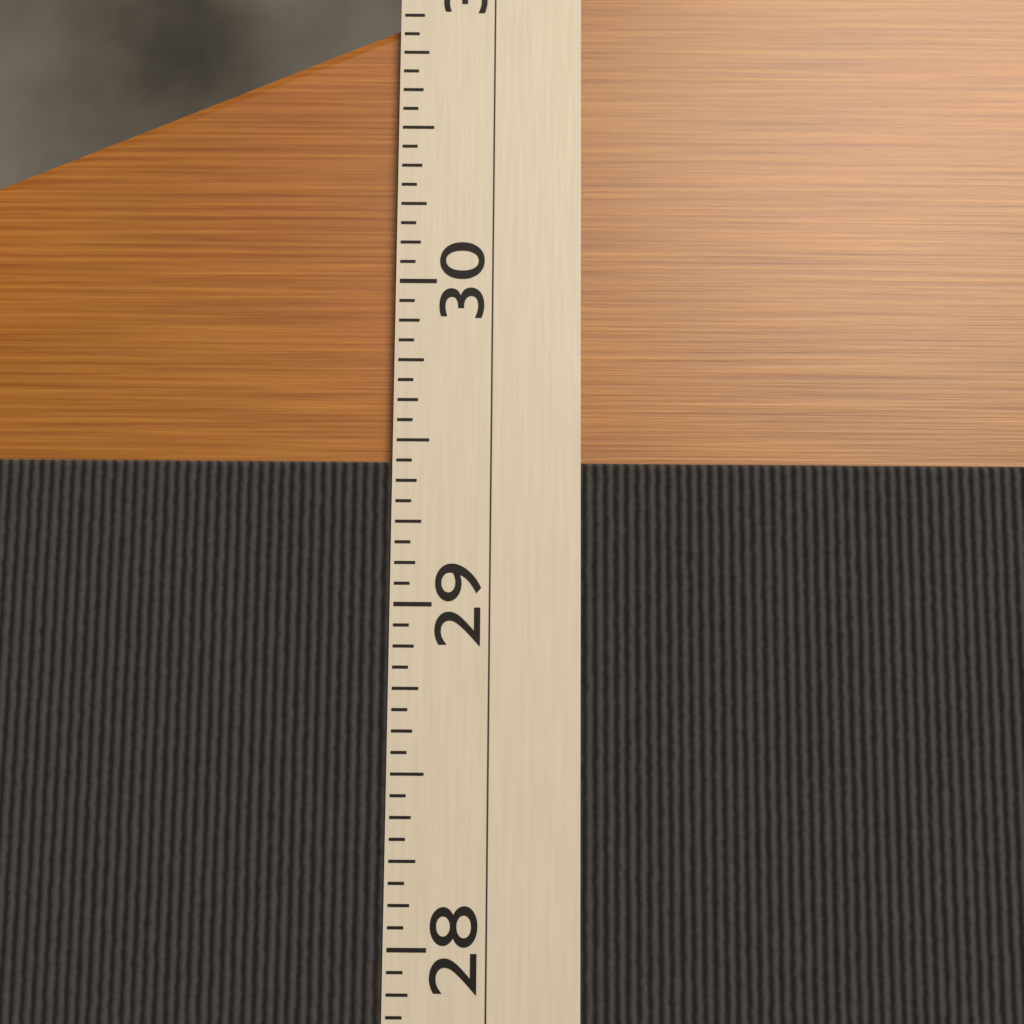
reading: 29.4375 (no unit)
